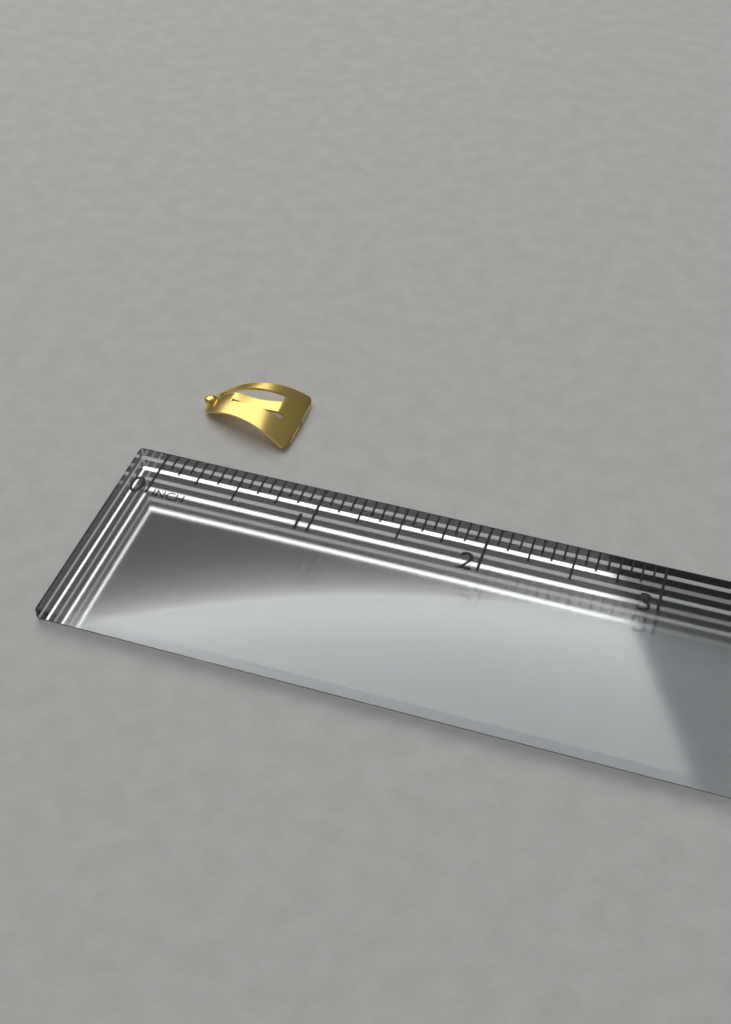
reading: 0.6250 in
